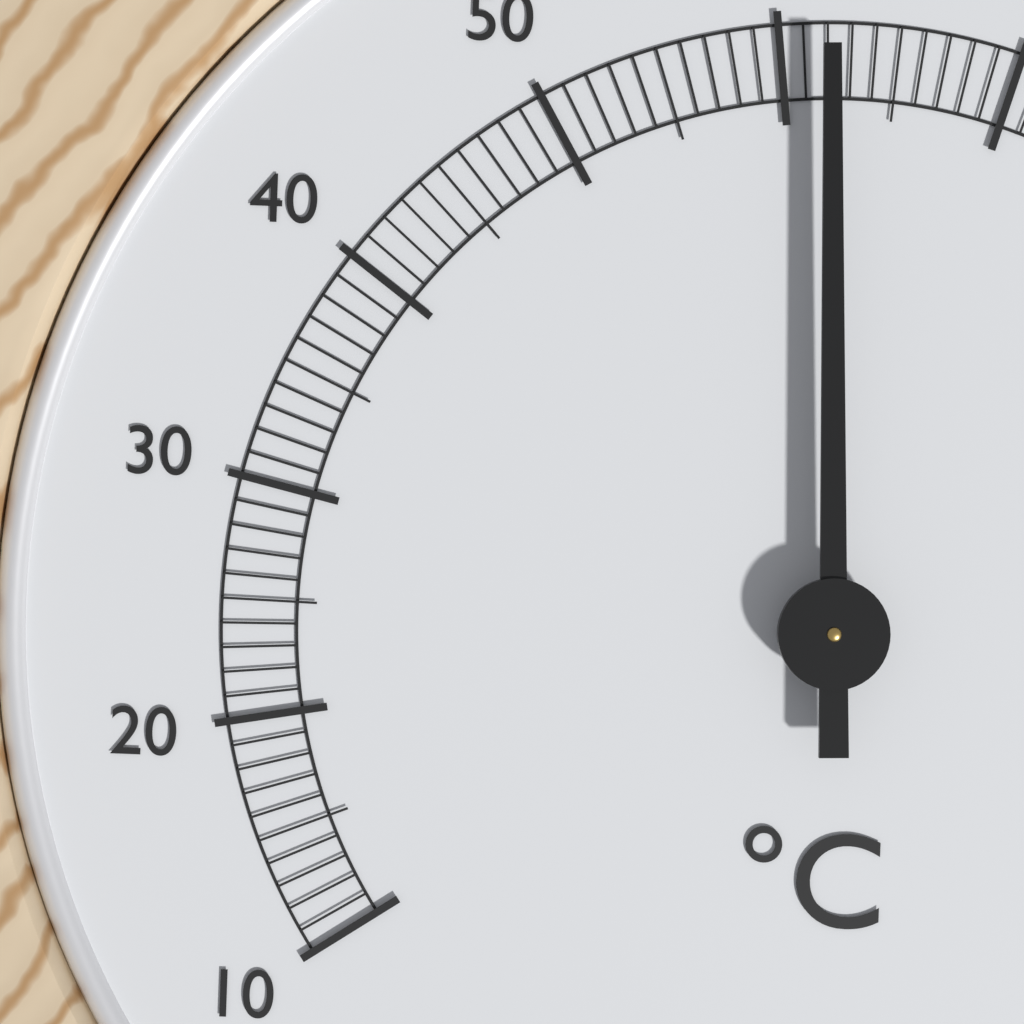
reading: 62 °C
